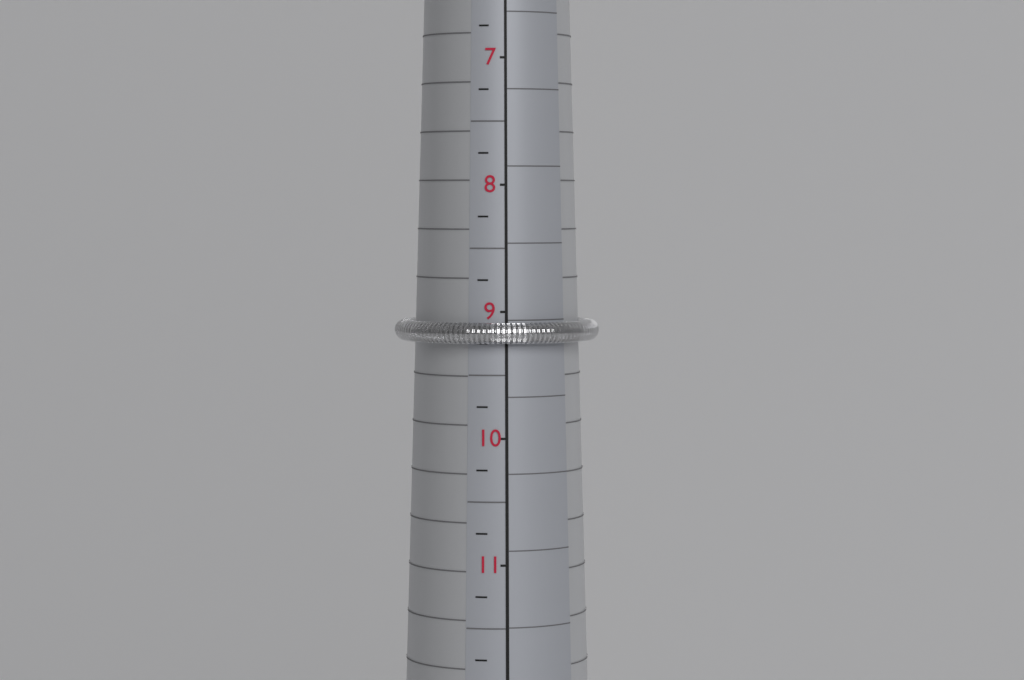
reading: 9.25 (no unit)
